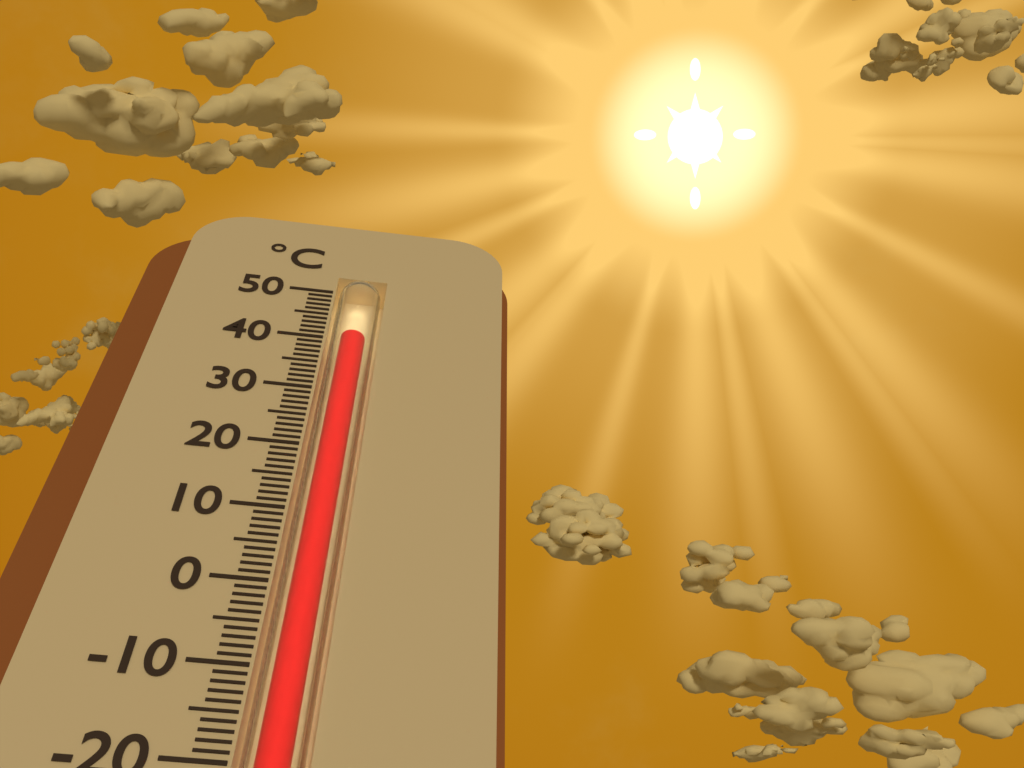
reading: 41 °C
